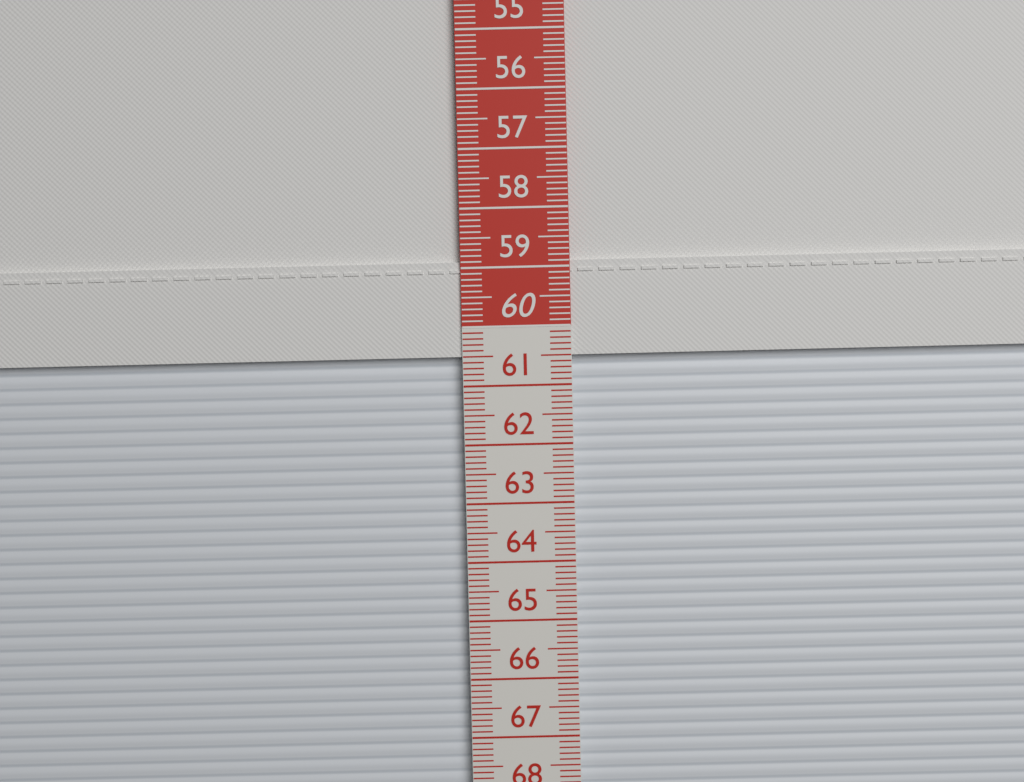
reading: 60.5 cm
